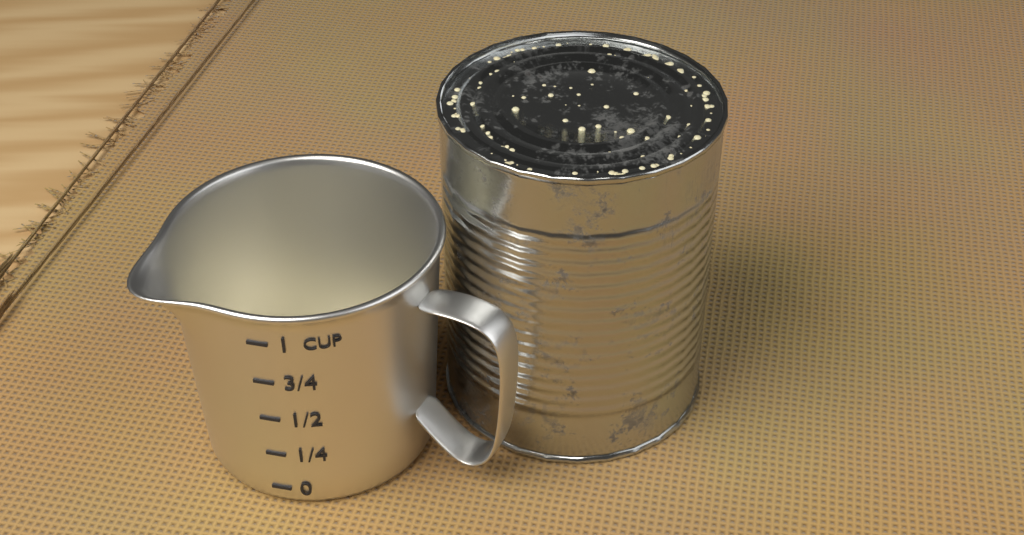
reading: 0.00 cup
